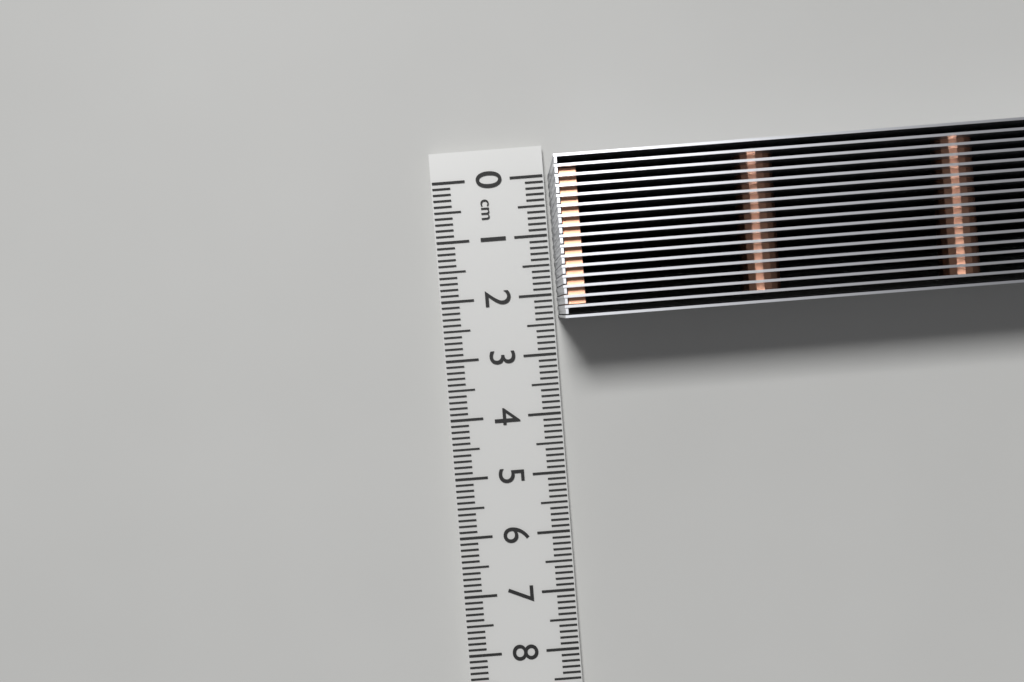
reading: 2.4 cm
